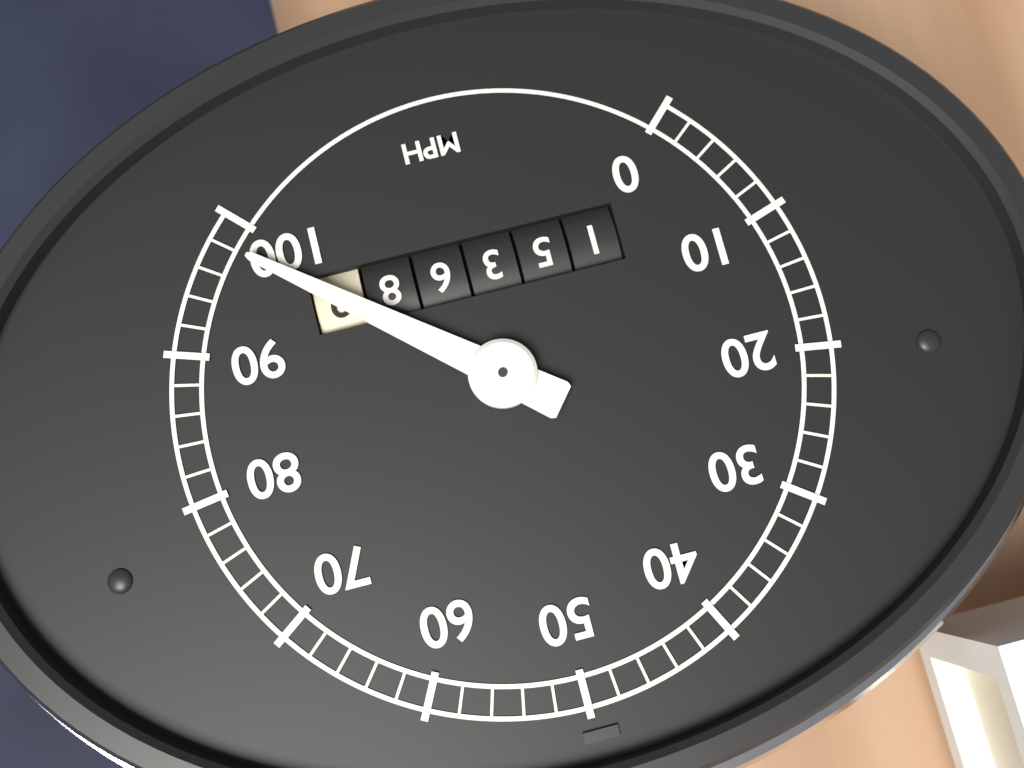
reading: 98 mph
